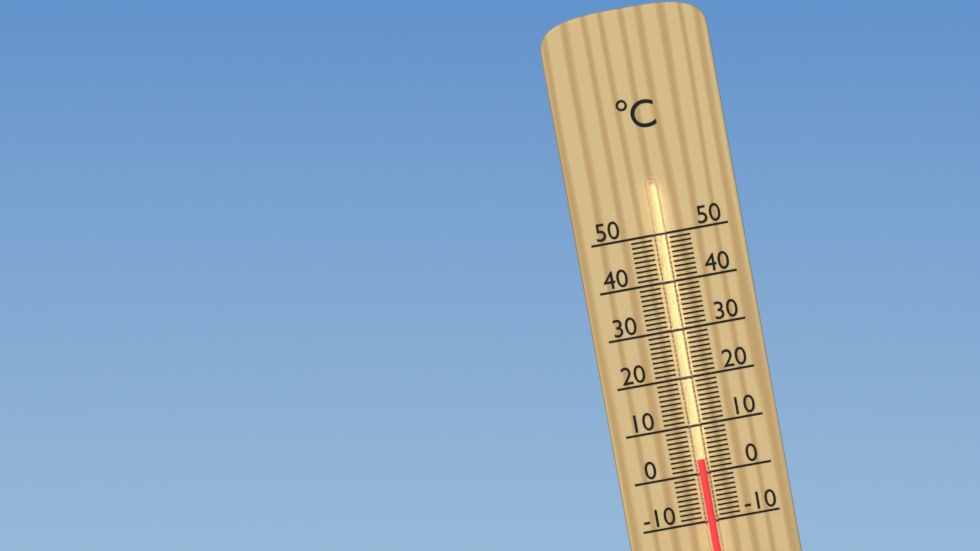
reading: 3 °C
